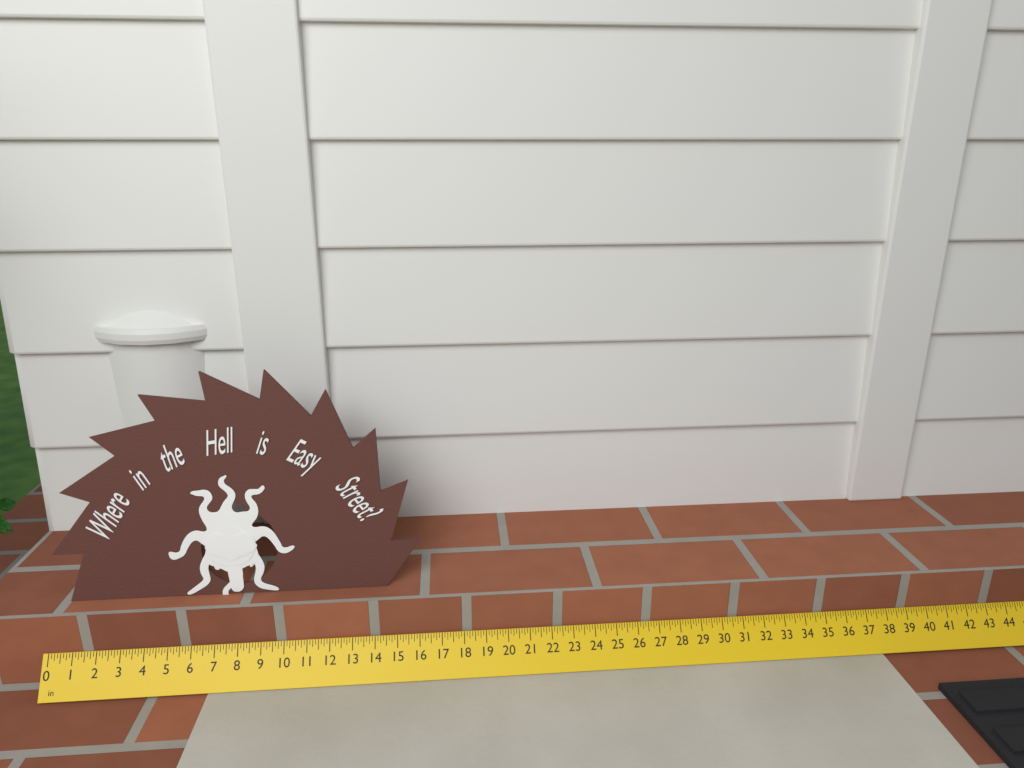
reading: 16.125 in
